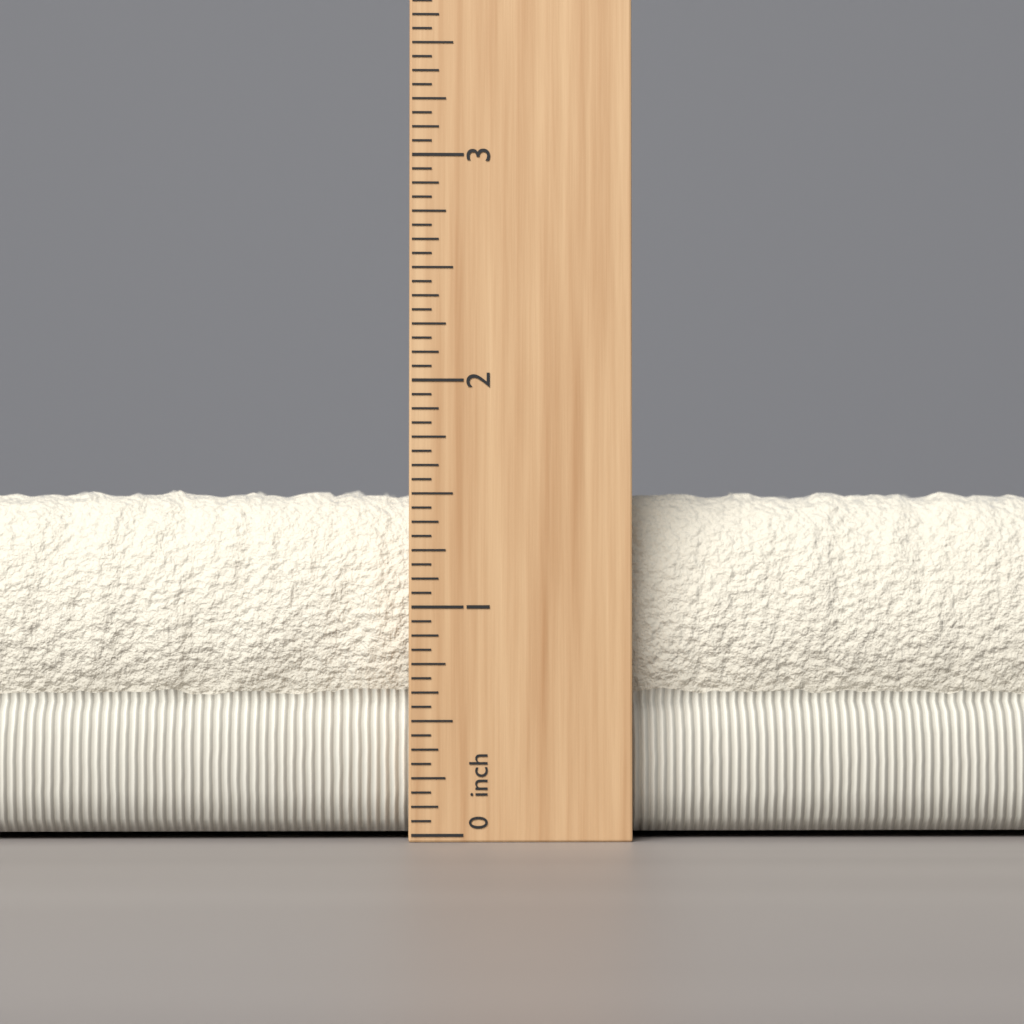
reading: 1.5625 inch
